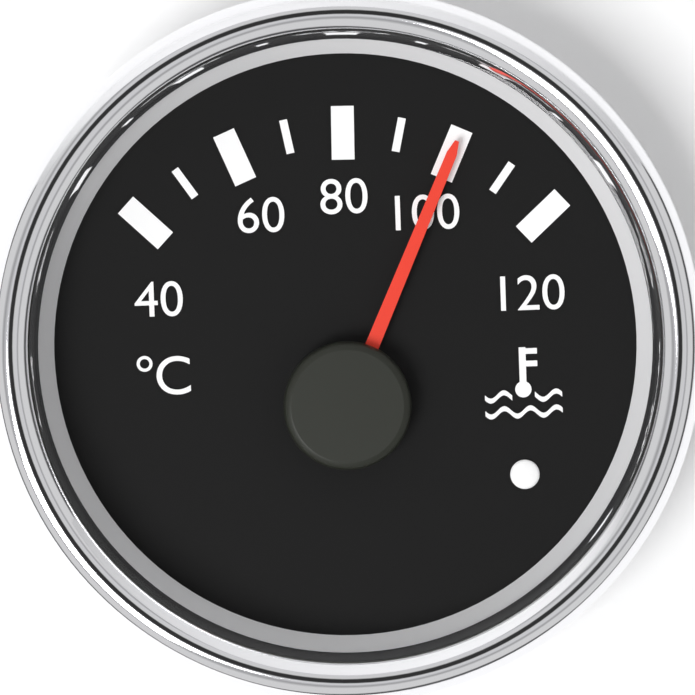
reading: 100 °C
